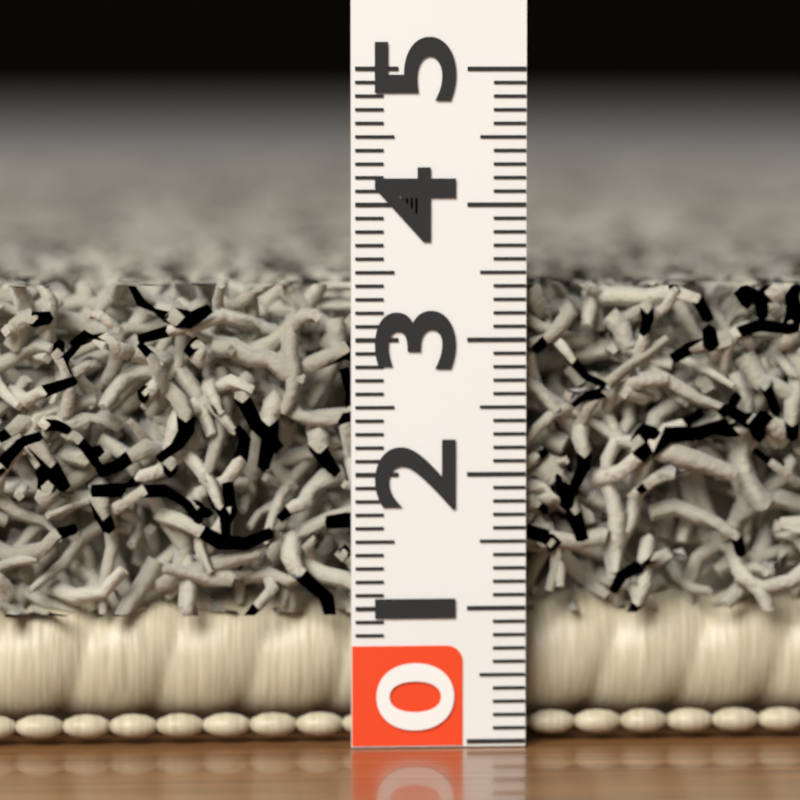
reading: 3.4 (no unit)
